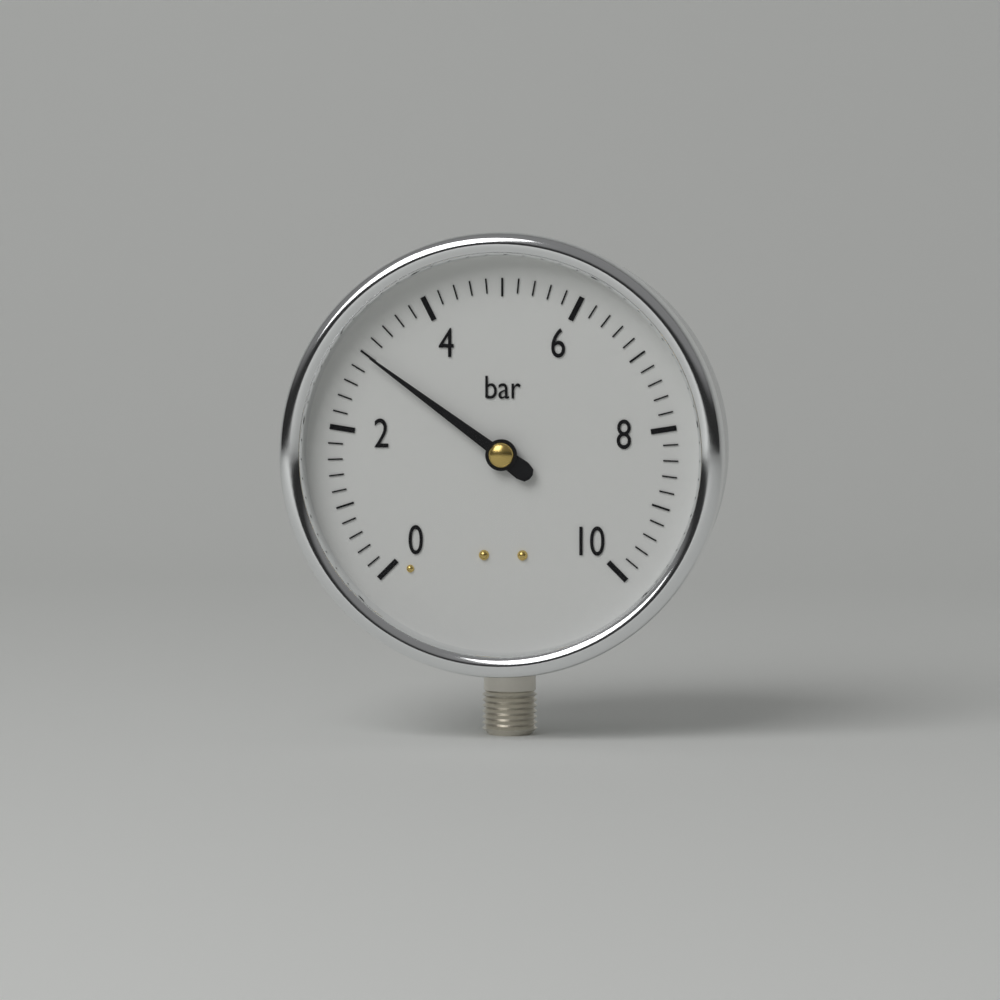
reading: 3.0 bar
